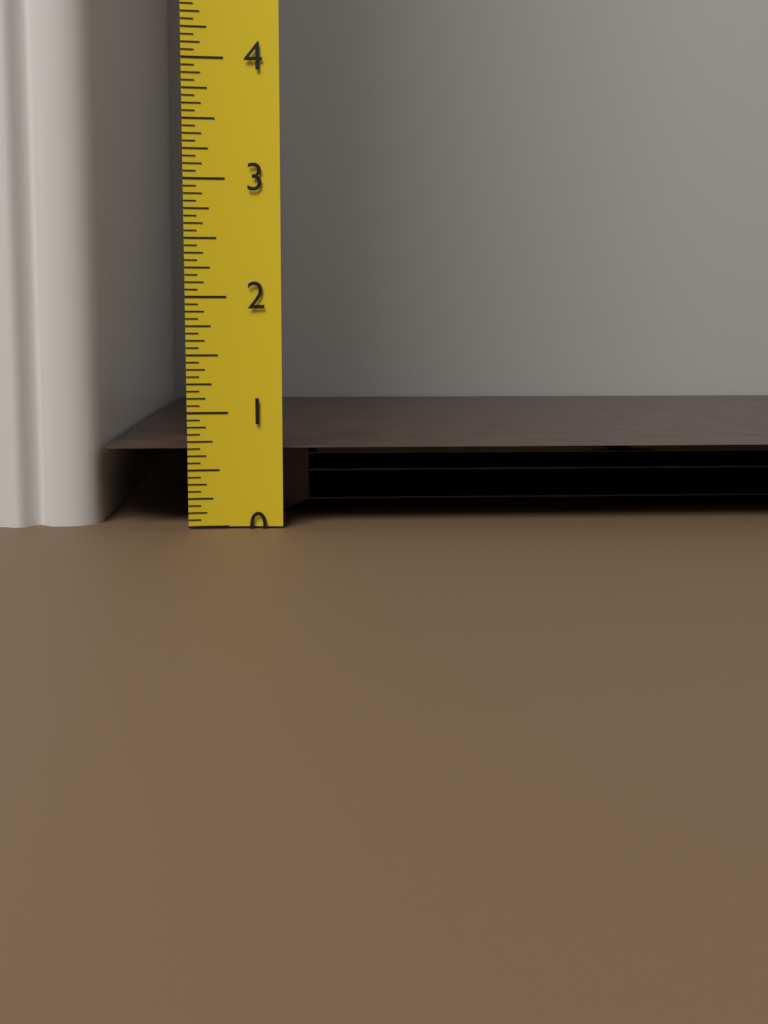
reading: 0.6875 (no unit)
